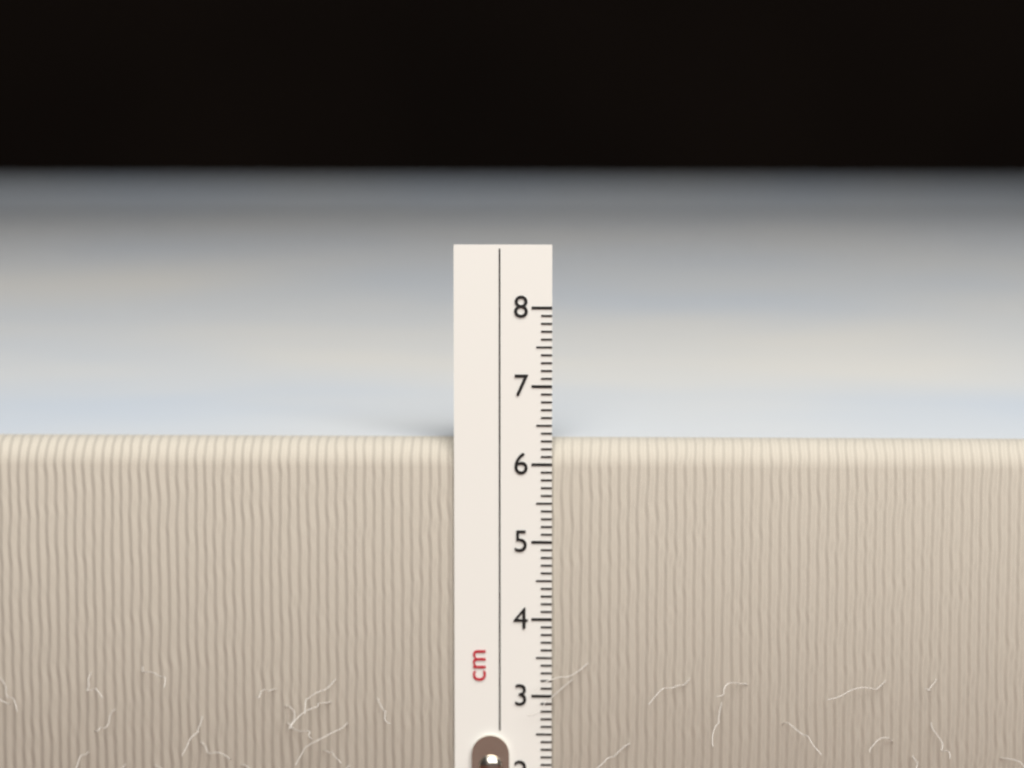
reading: 6.3 cm
